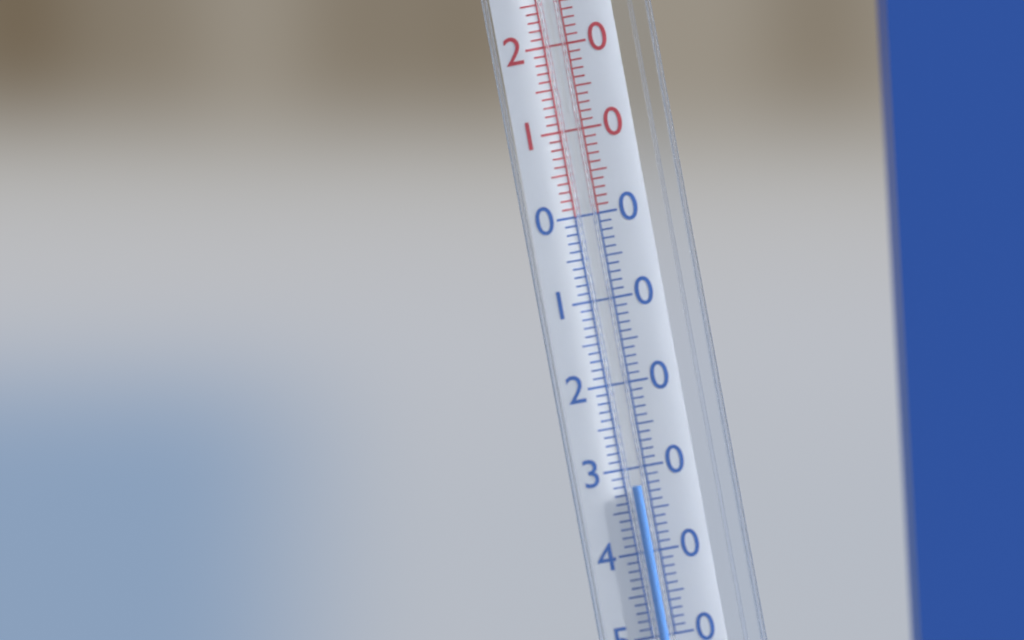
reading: -32 °C
